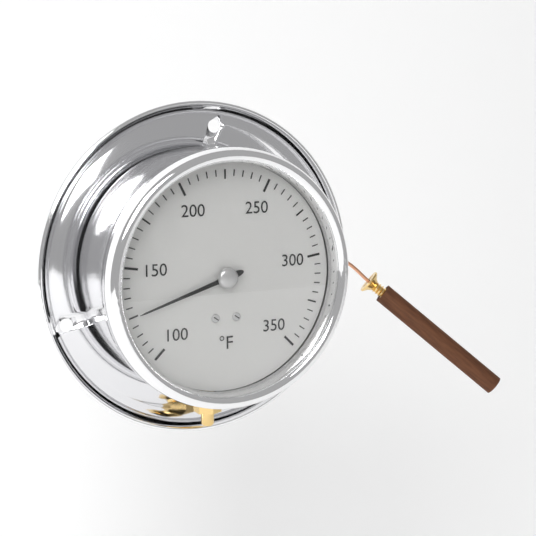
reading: 125 °F
